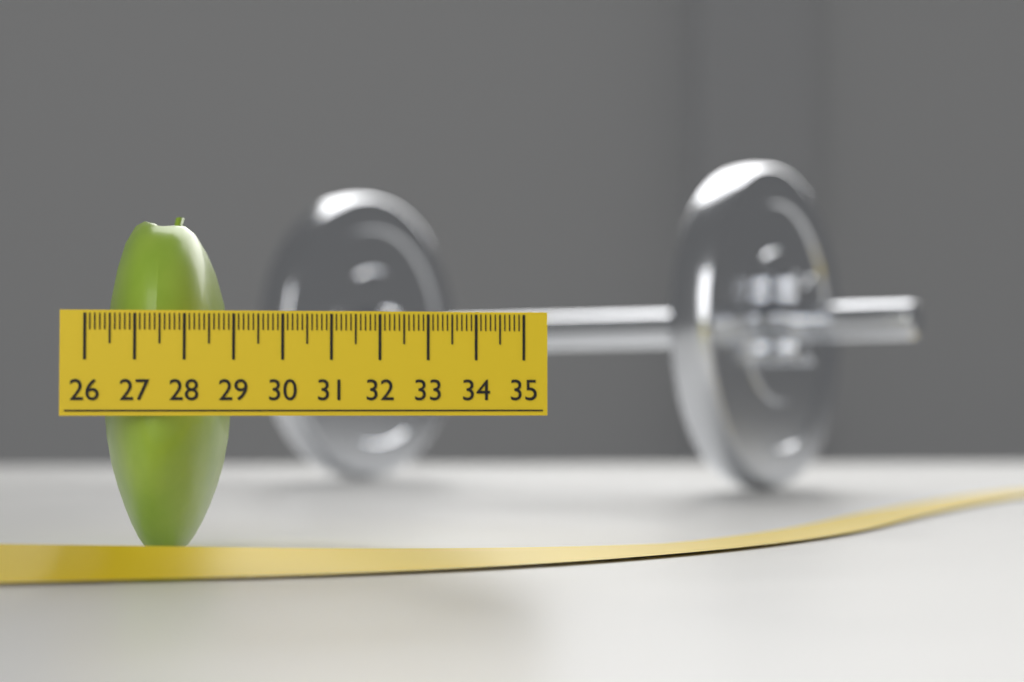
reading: 28.8 (no unit)
